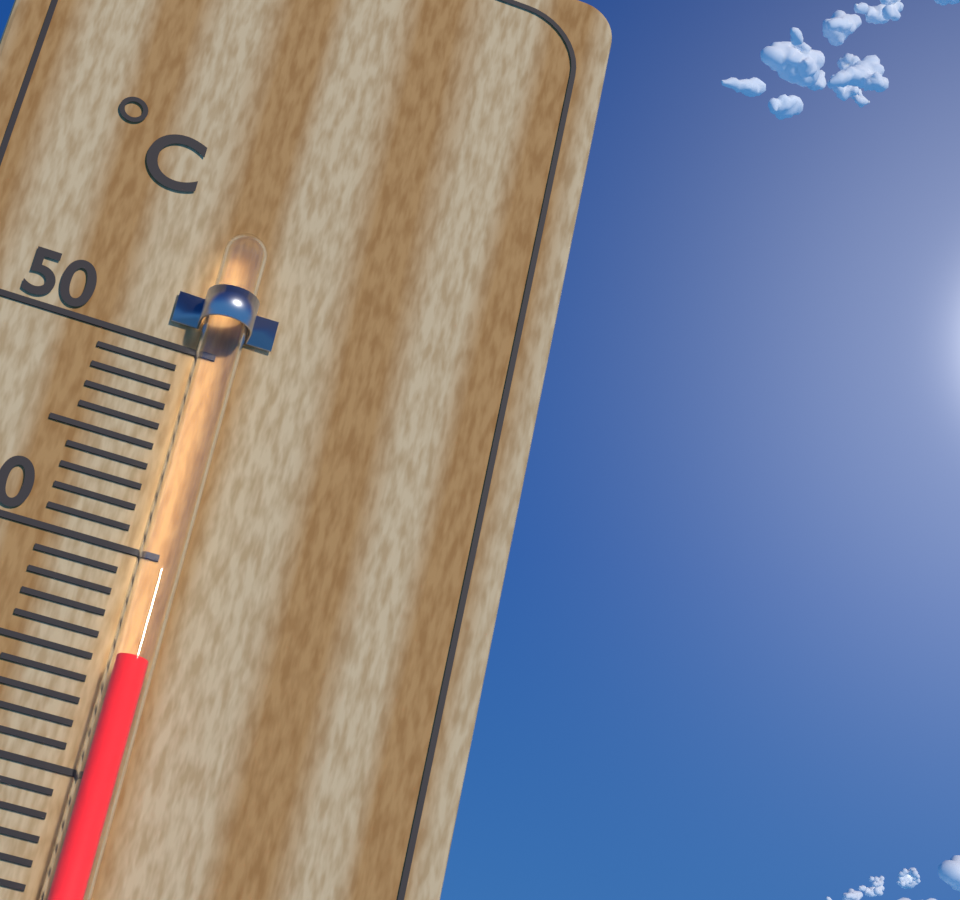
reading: 35 °C
